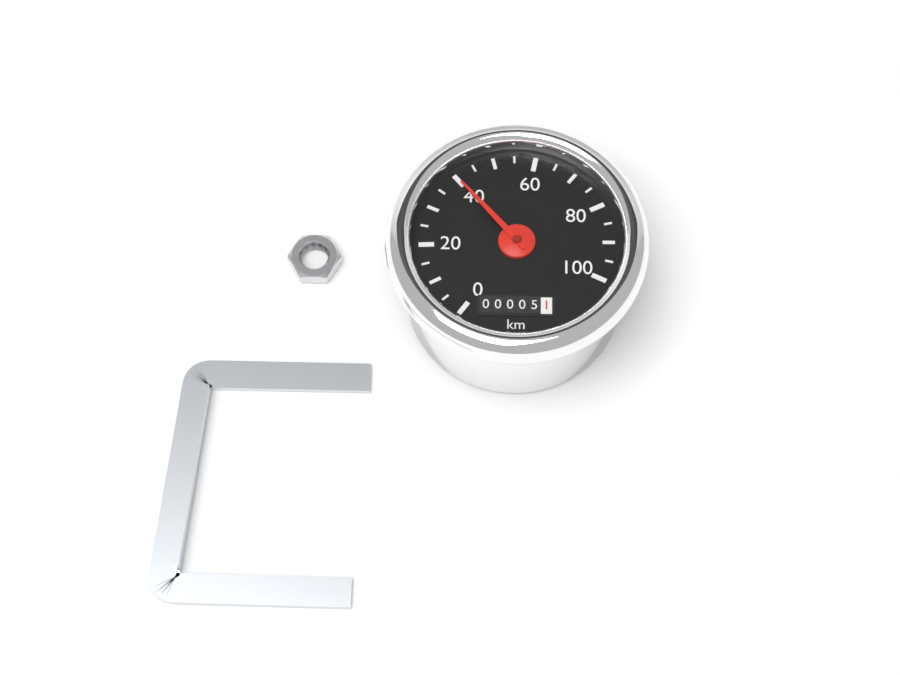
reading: 40 km/h
